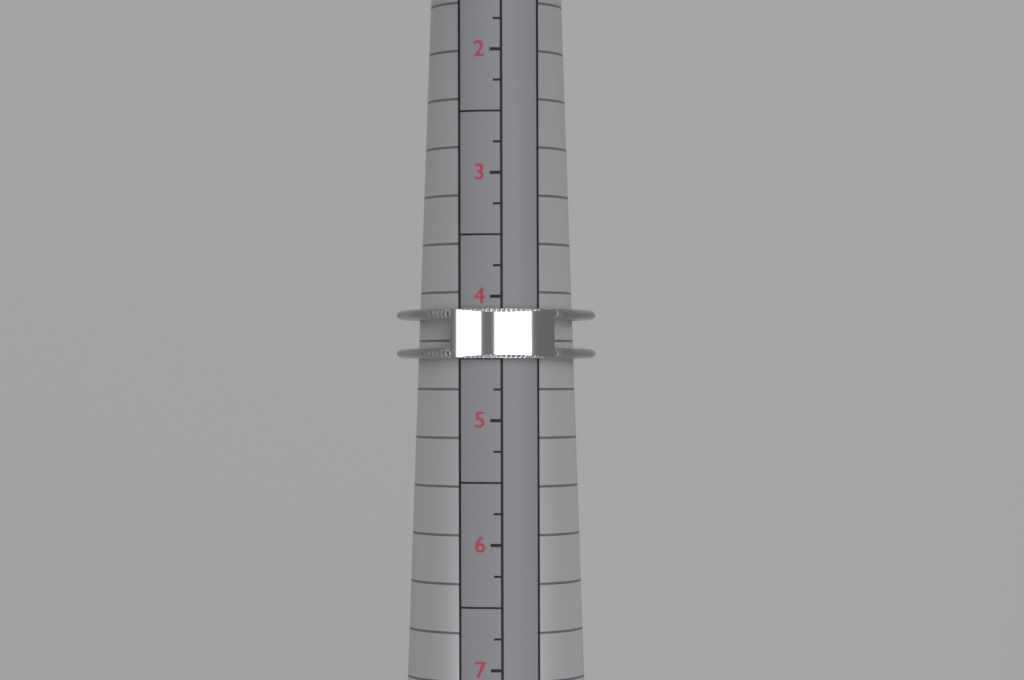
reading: 4.50 (no unit)
